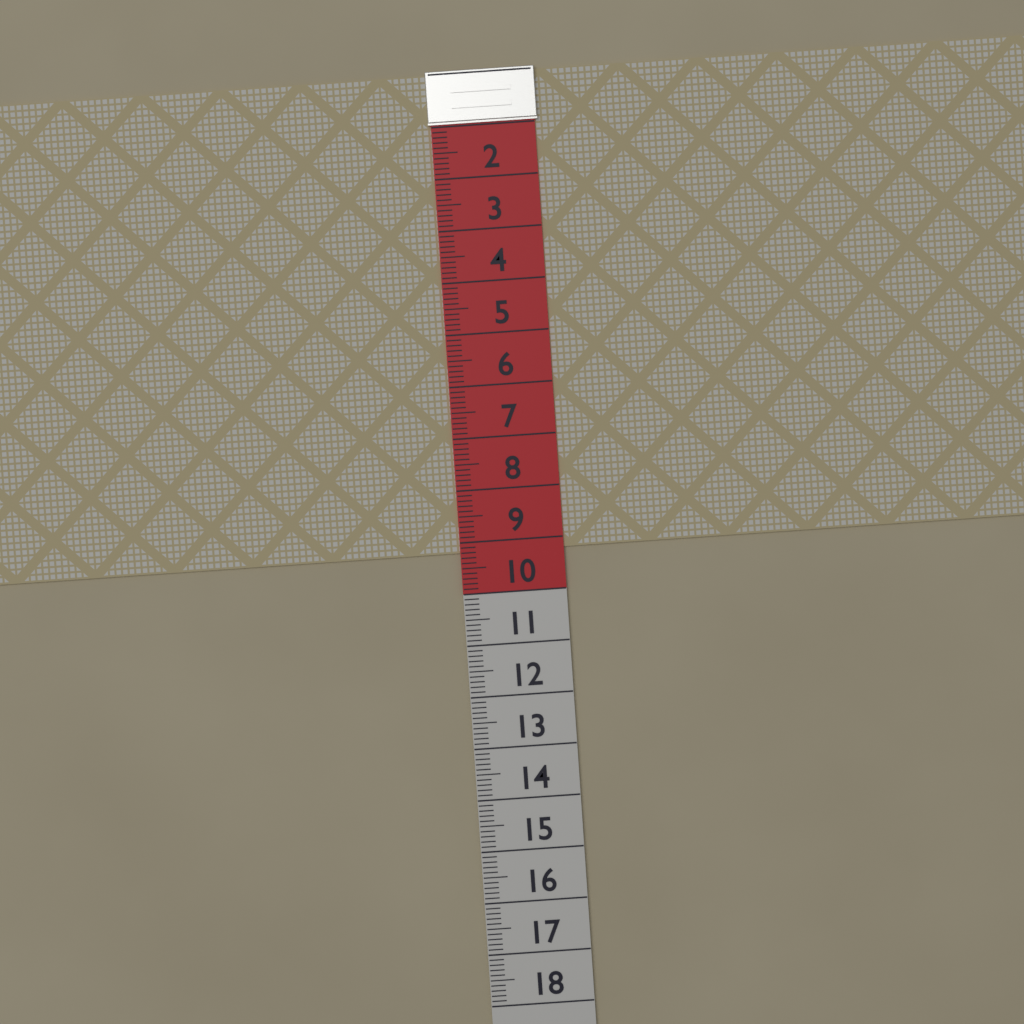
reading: 9.2 (no unit)
